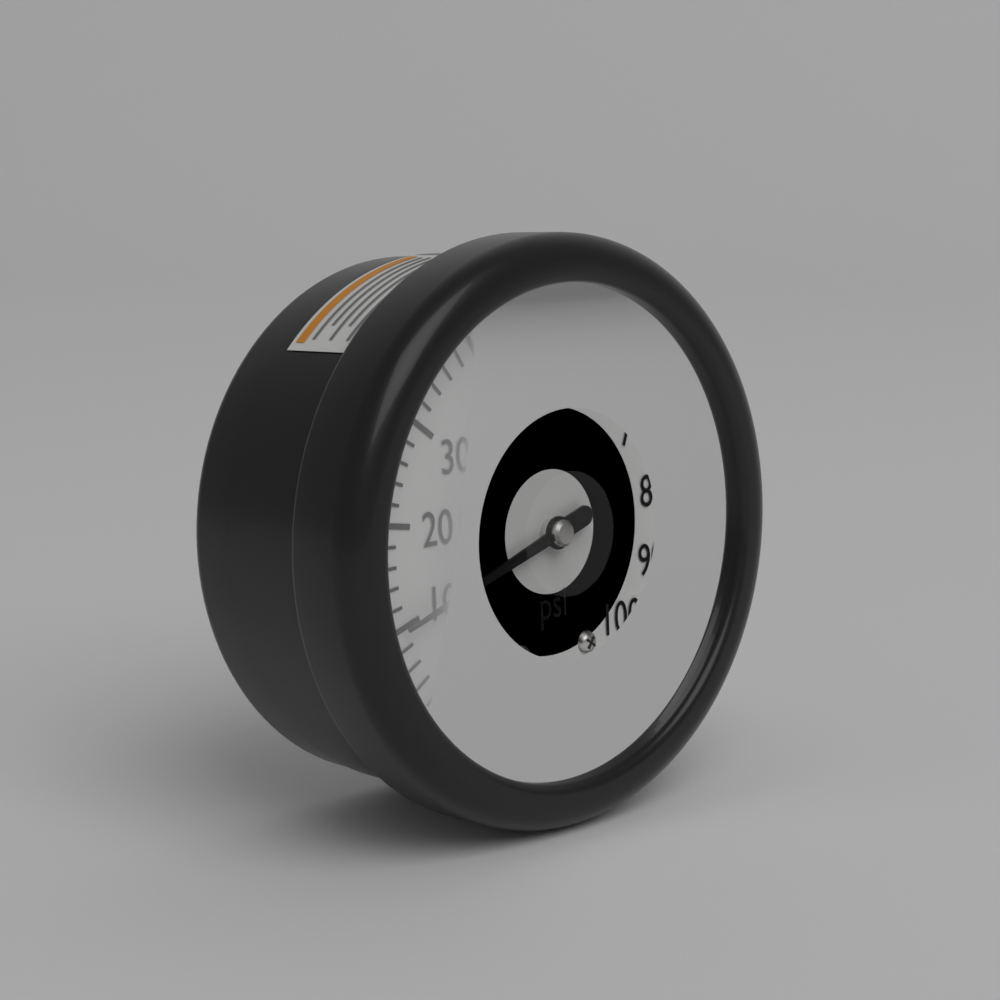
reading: 10 psi
